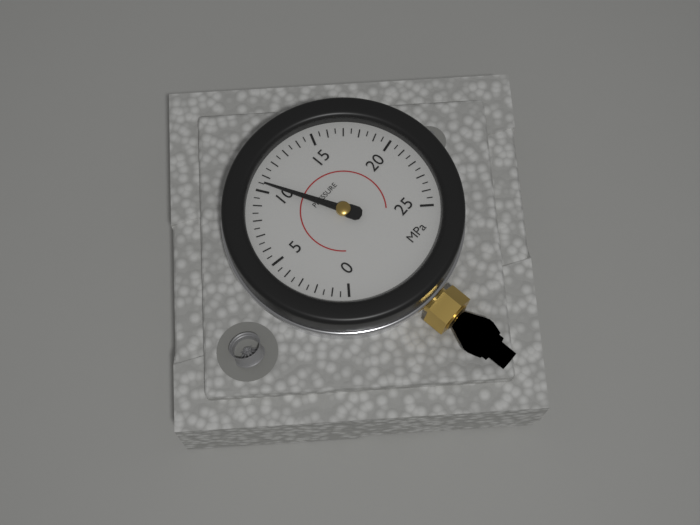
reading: 10.5 MPa
